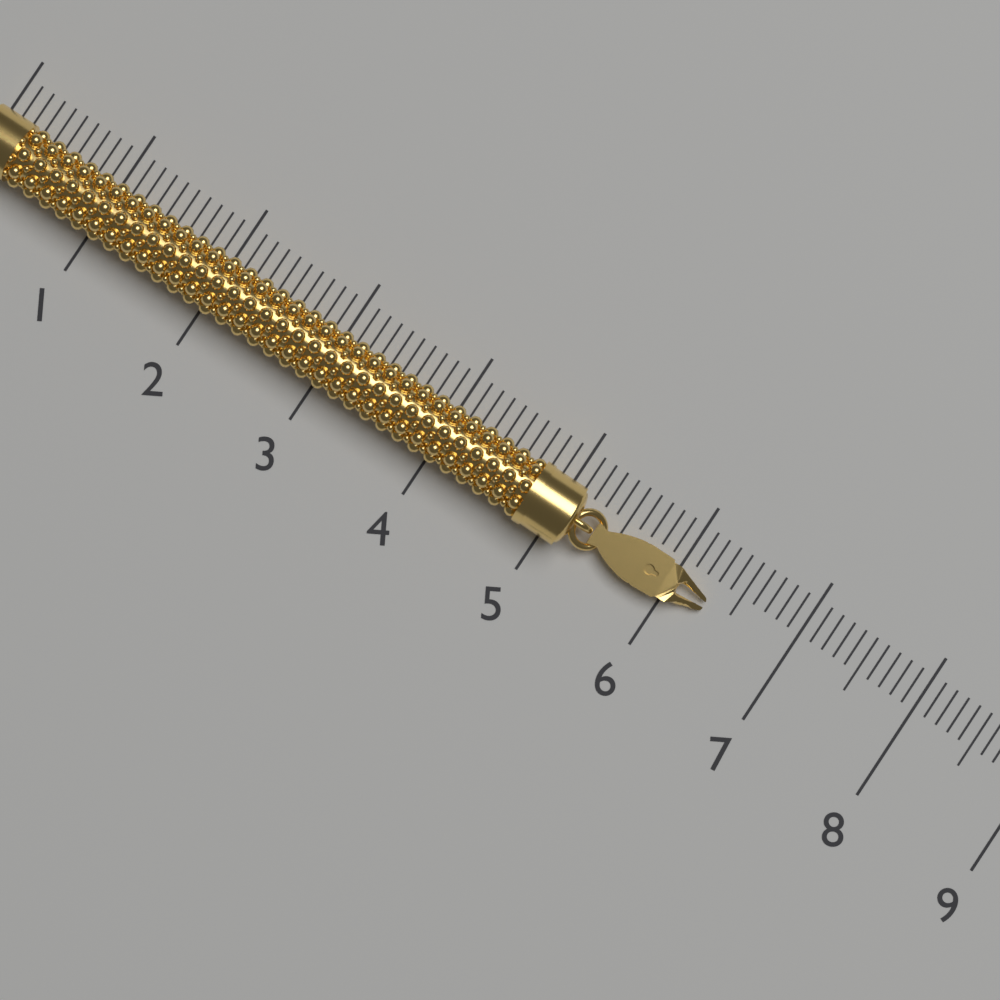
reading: 6.3 (no unit)
